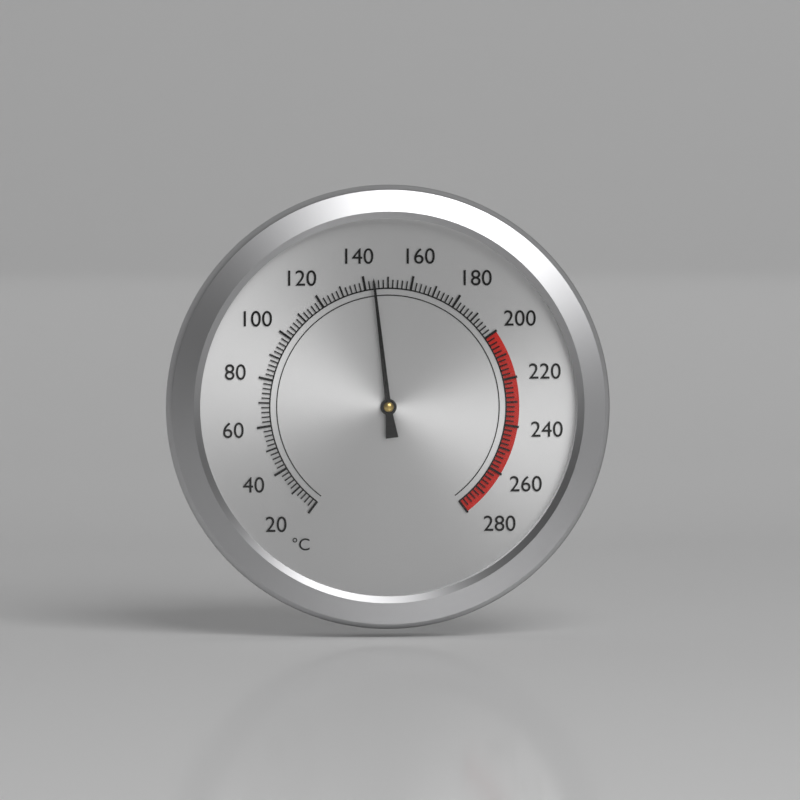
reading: 144 °C
